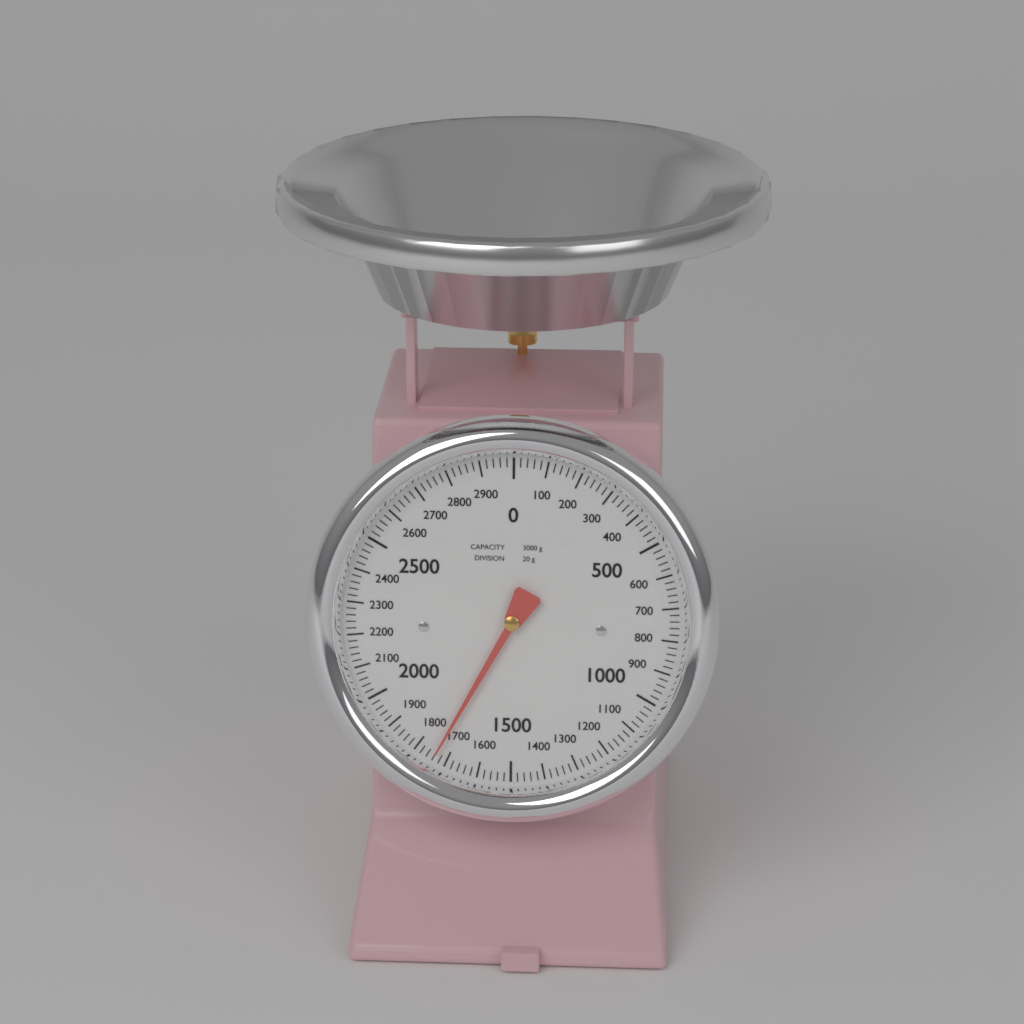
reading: 1740 g
